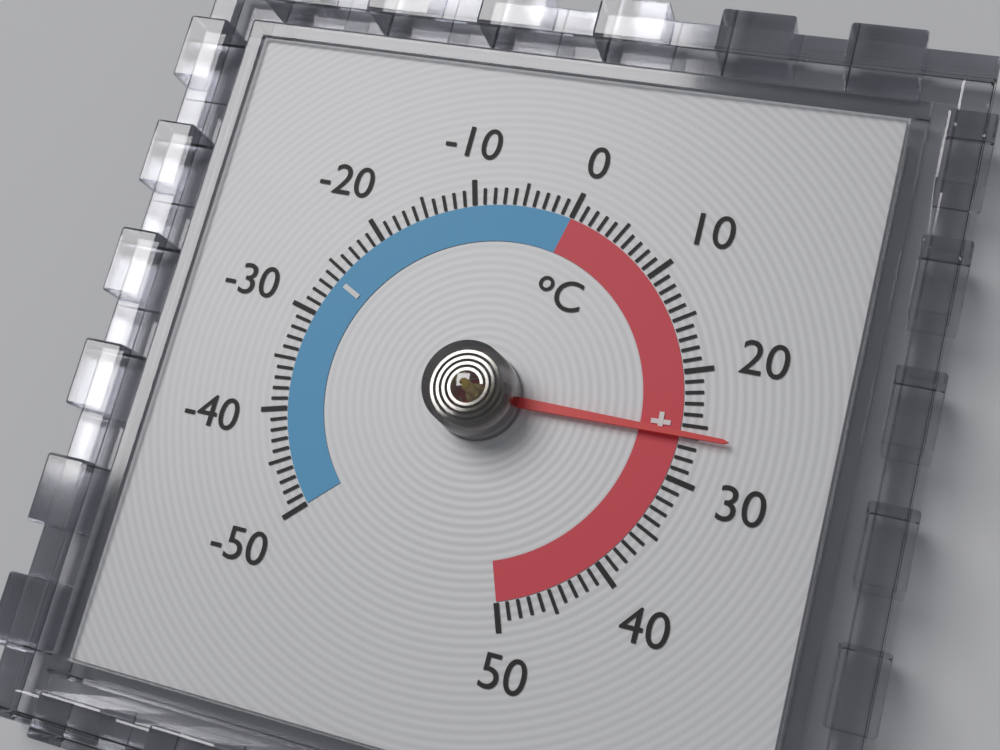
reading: 26 °C
